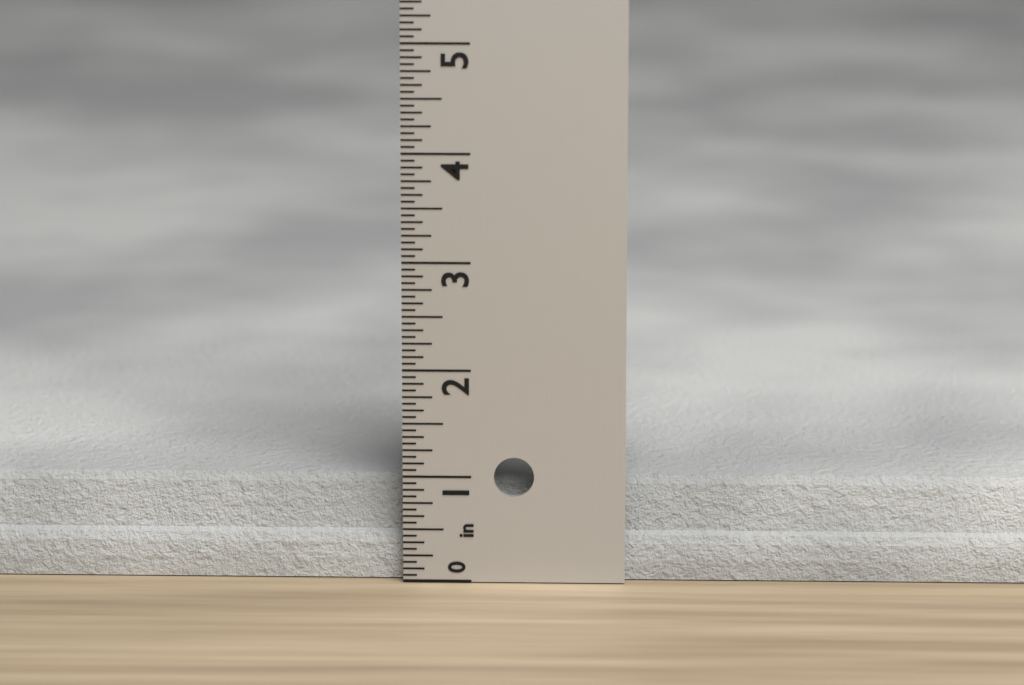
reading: 0.9375 in
